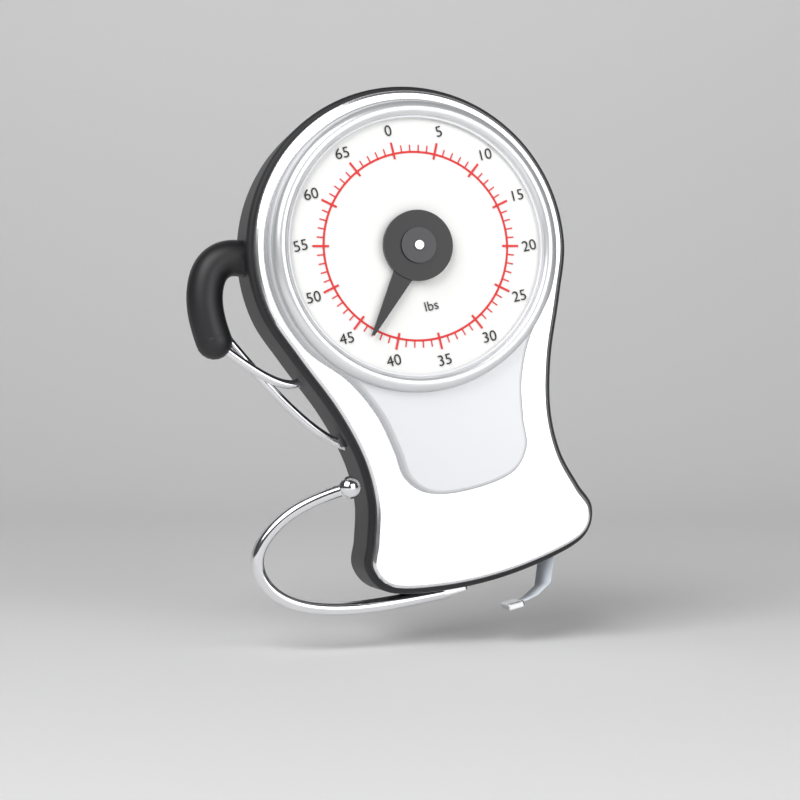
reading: 43 lbs
